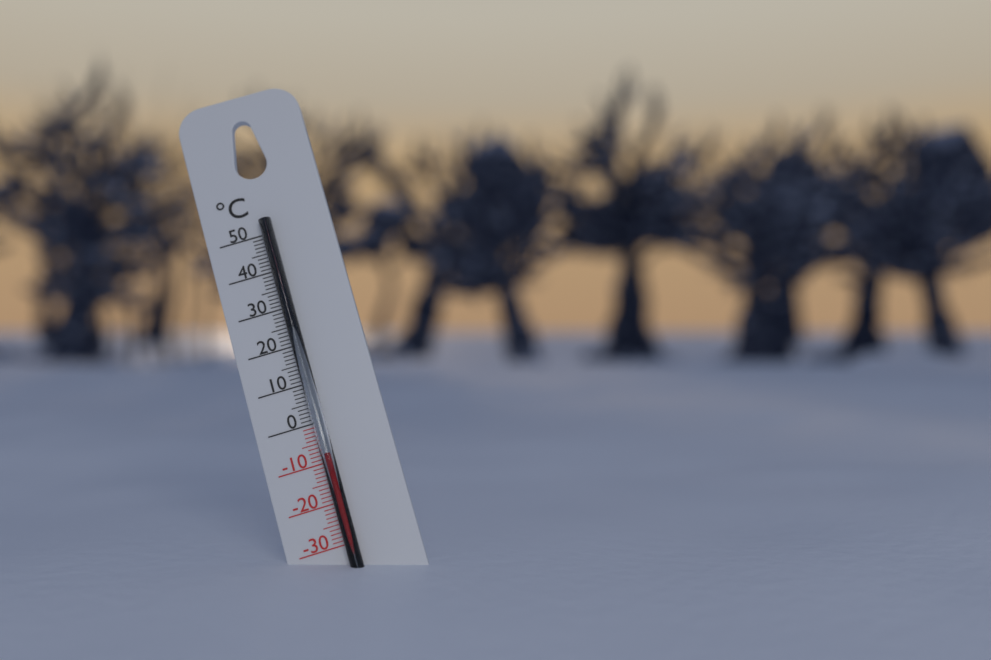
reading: -8 °C
